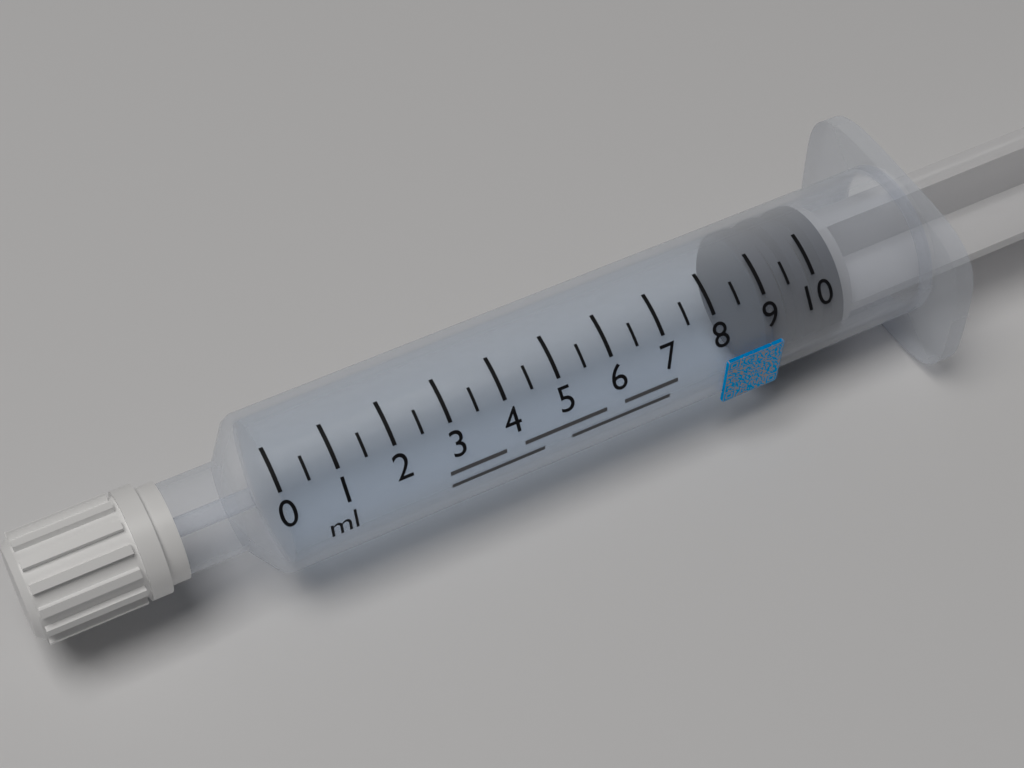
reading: 9.0 ml
